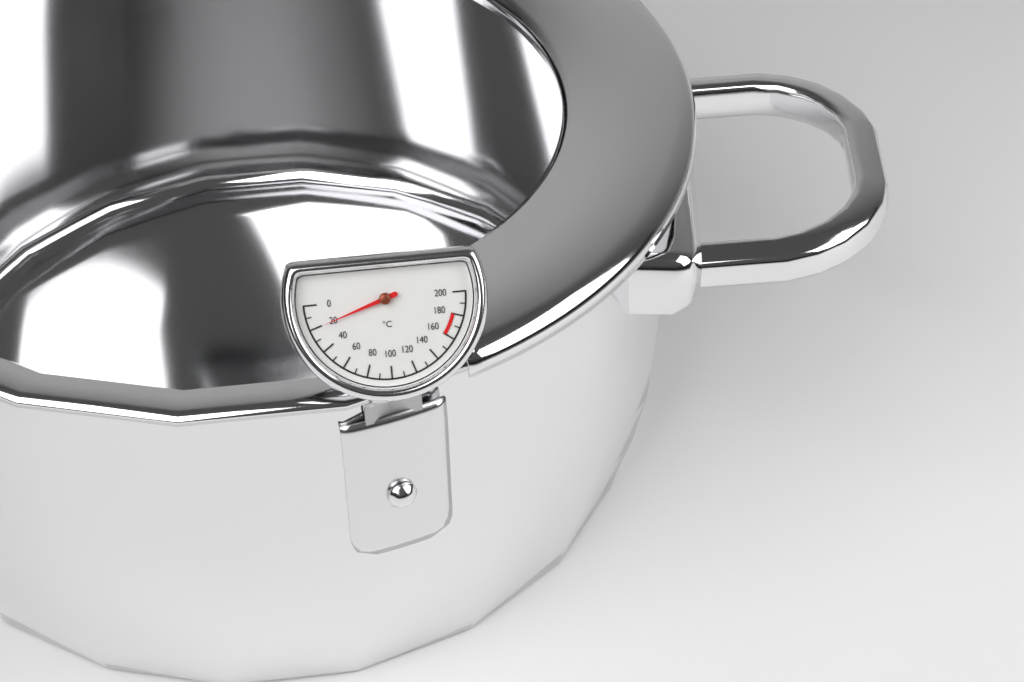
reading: 20 °C
